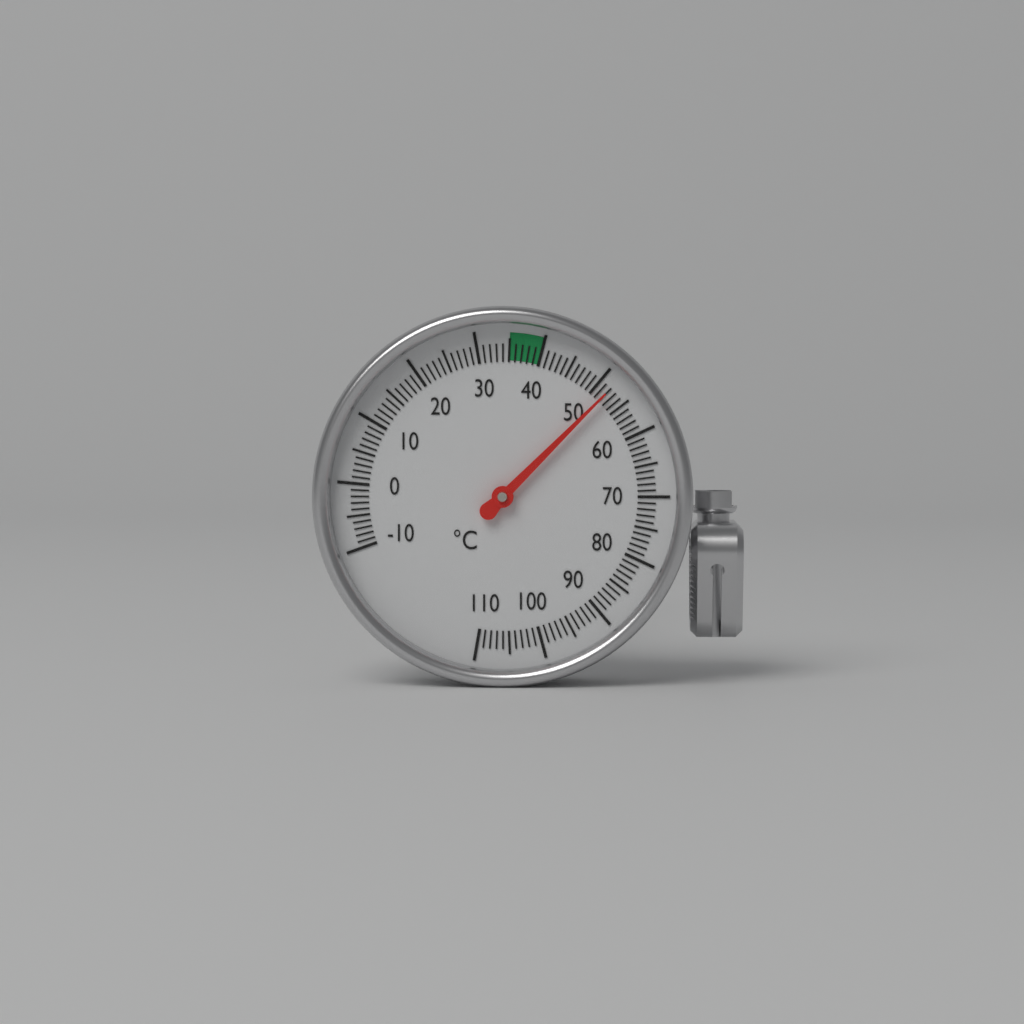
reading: 52 °C
